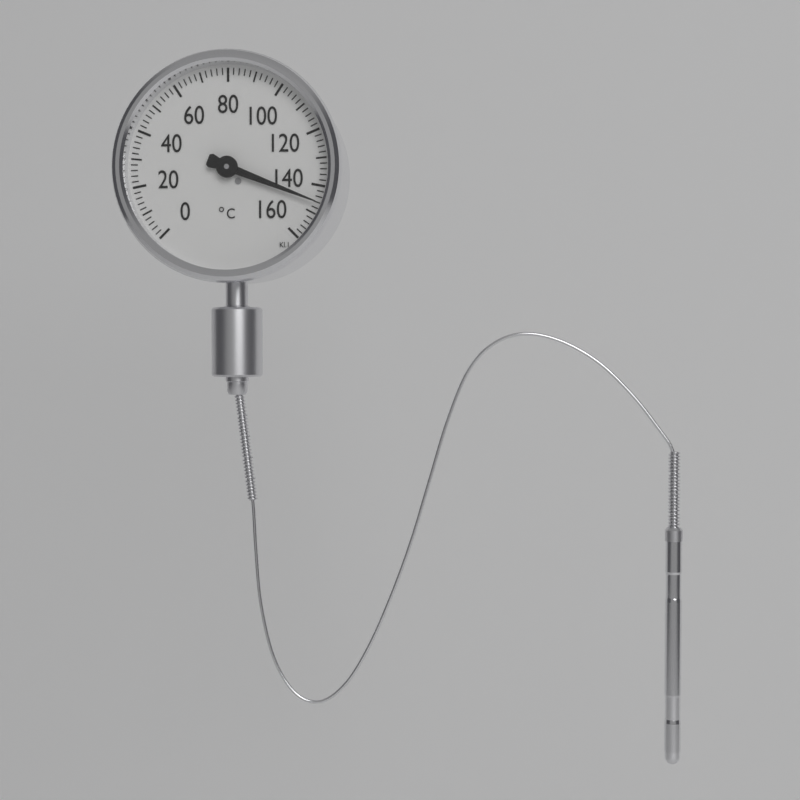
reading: 146 °C
